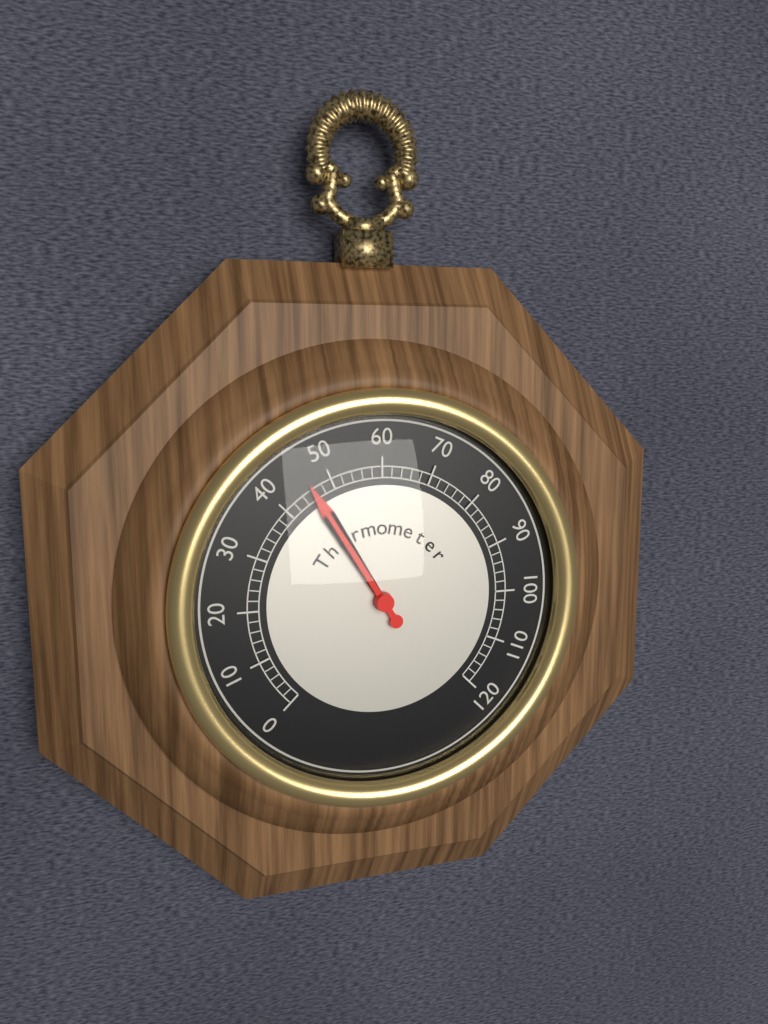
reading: 46 (no unit)
